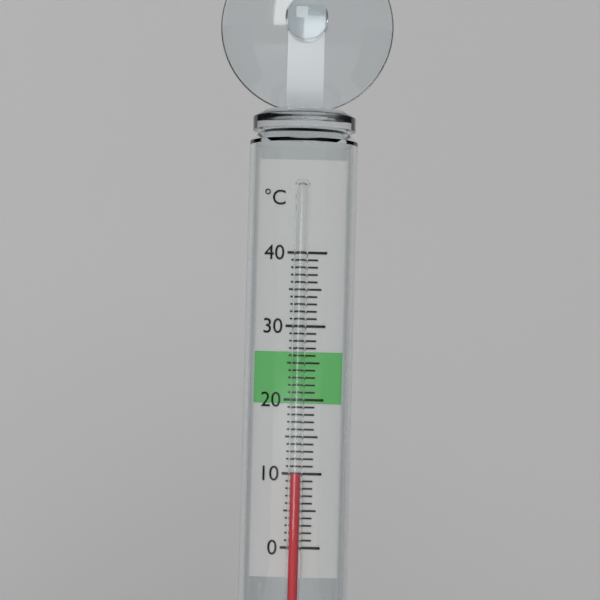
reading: 10 °C
